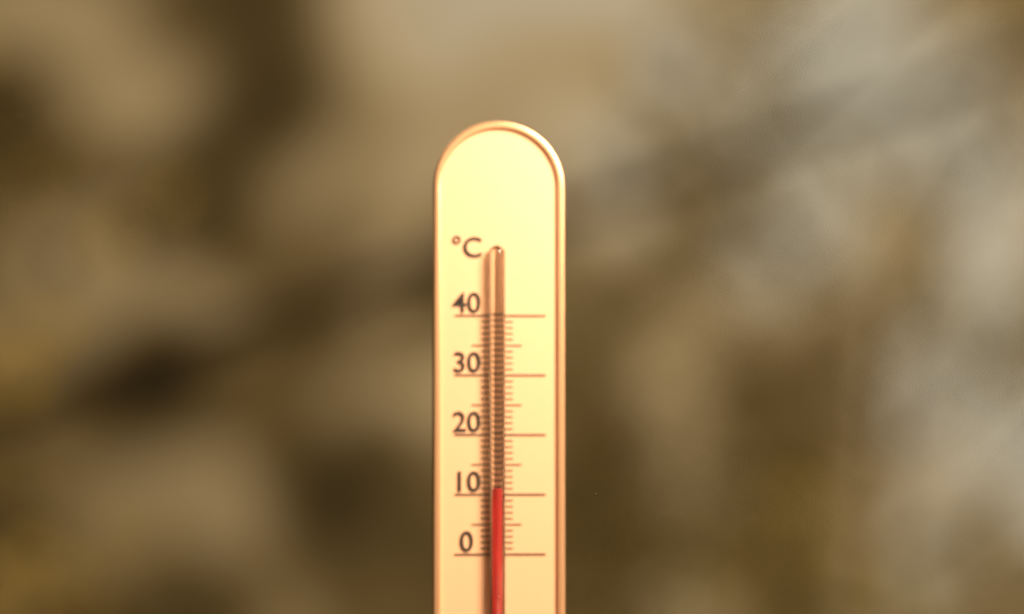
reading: 11 °C
